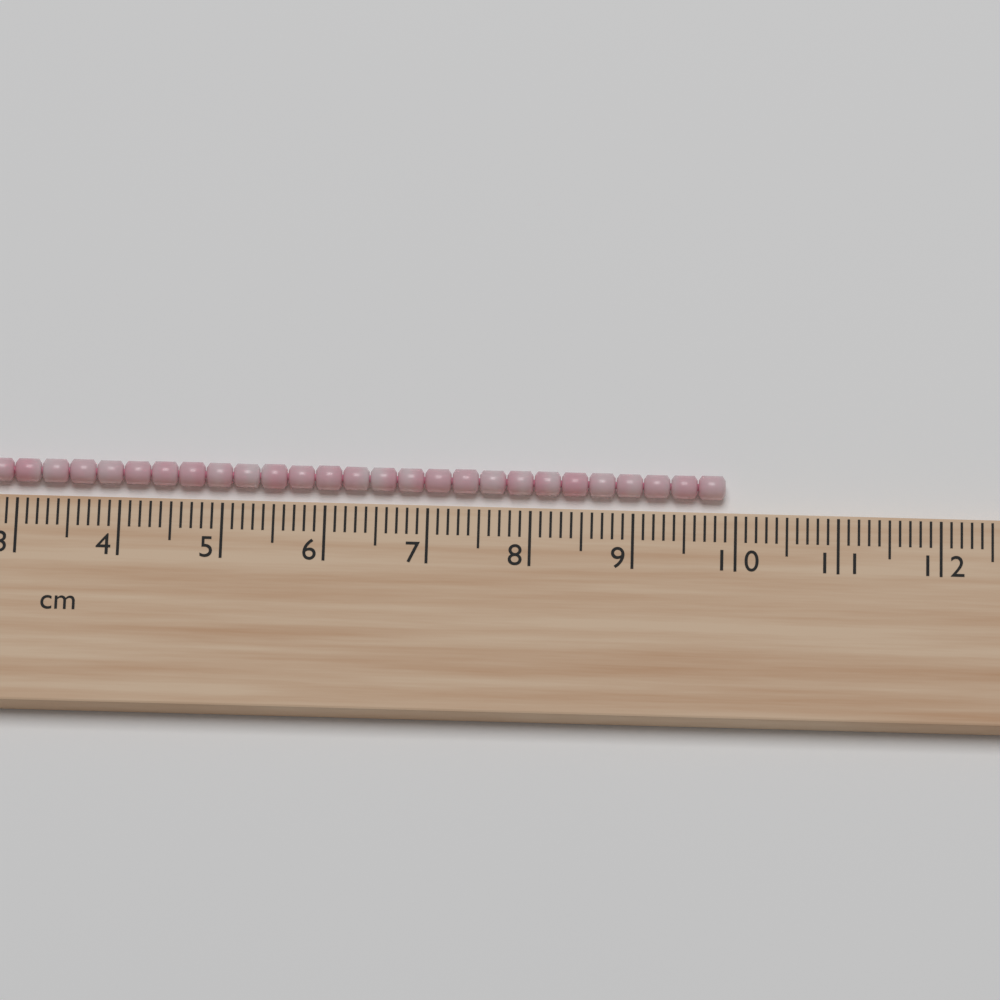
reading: 9.9 cm
